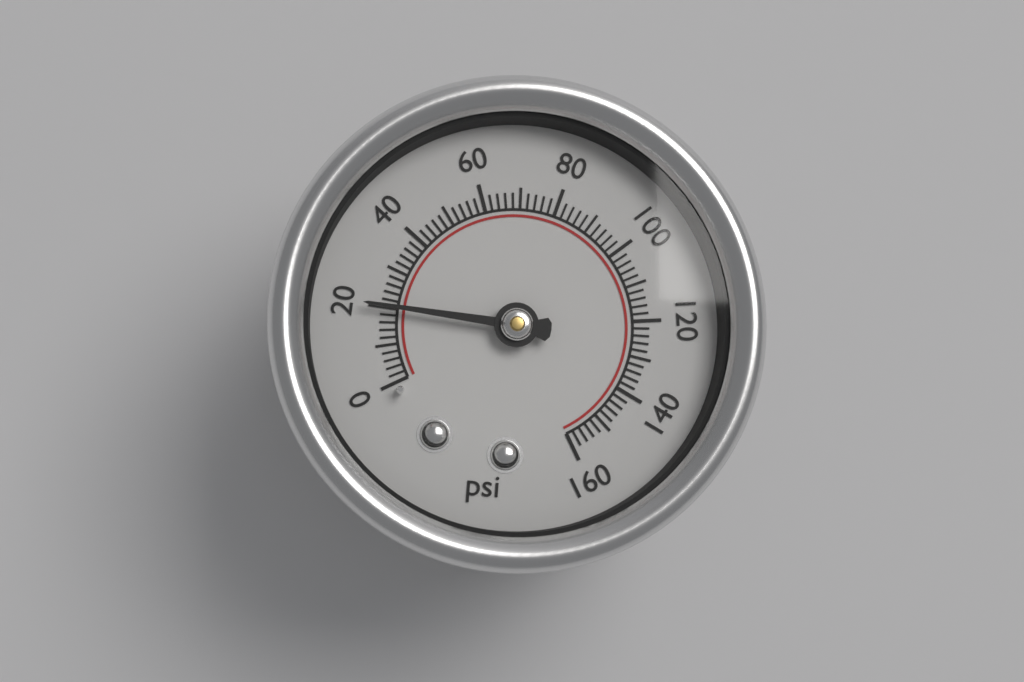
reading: 20 psi
